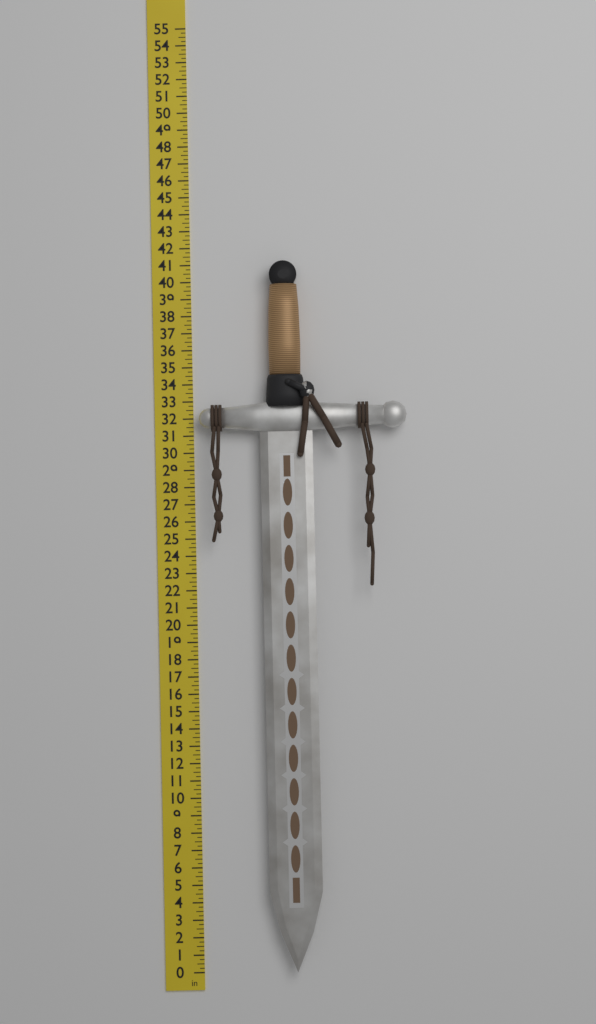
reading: 41.00 in
